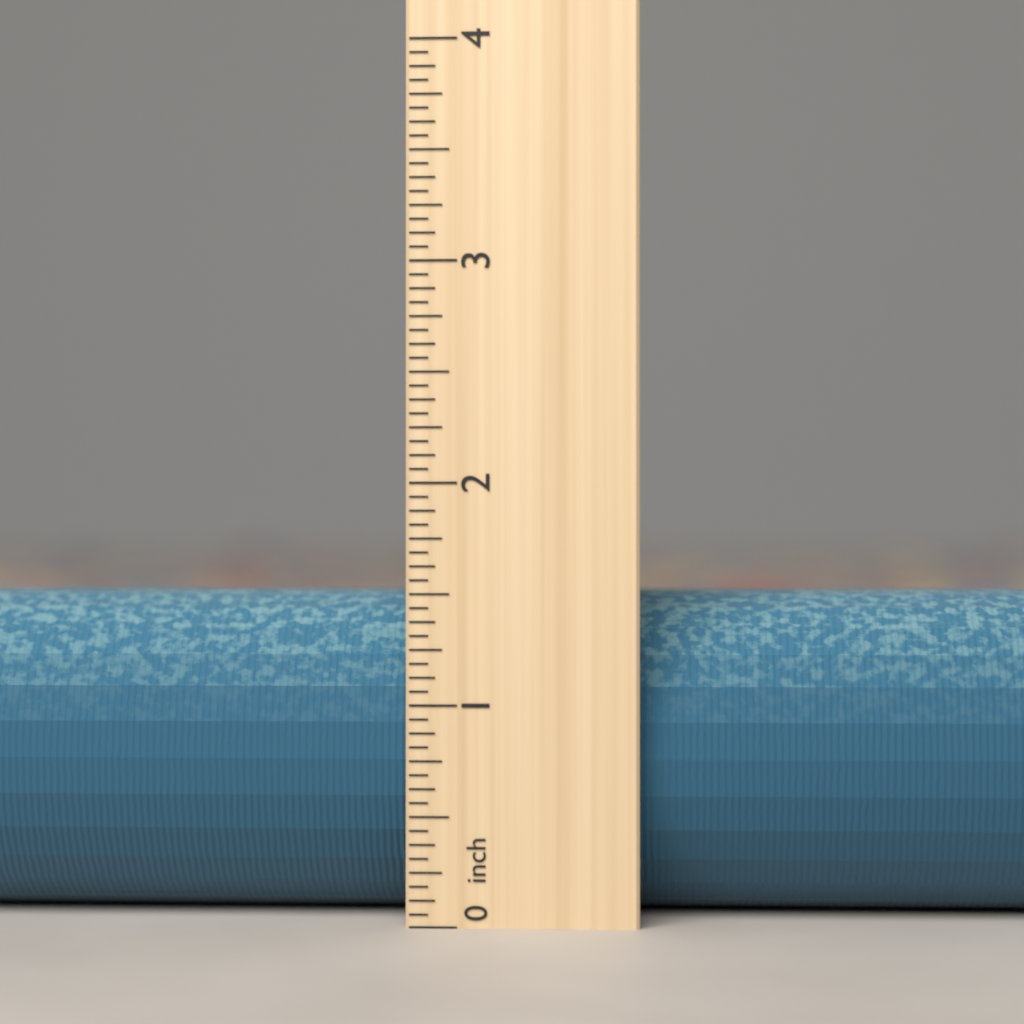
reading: 1.5000 inch
